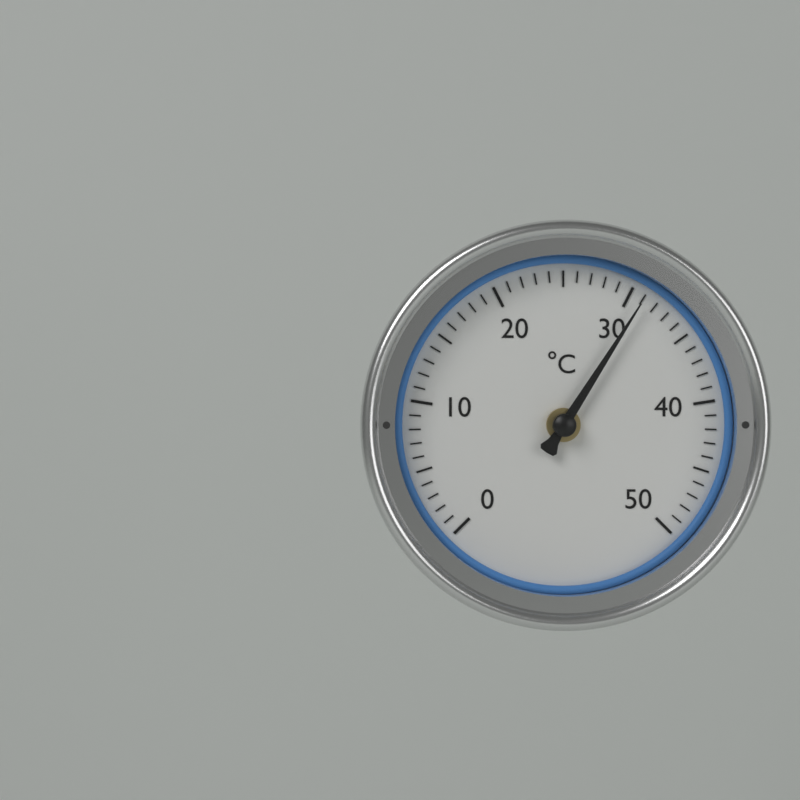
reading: 31 °C
